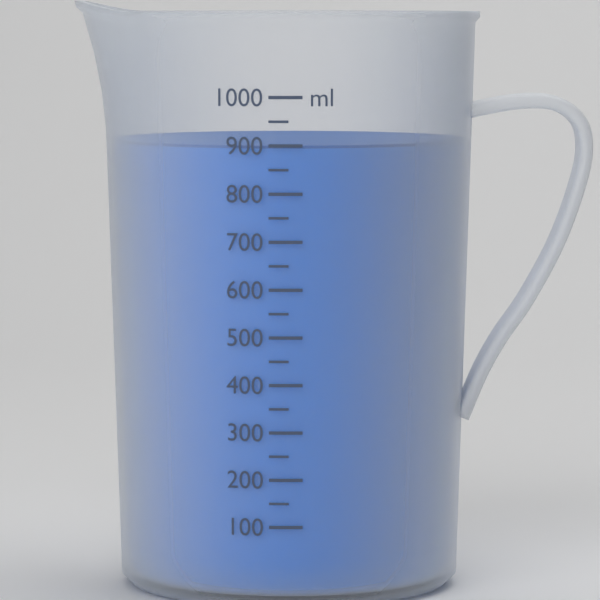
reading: 900 ml
